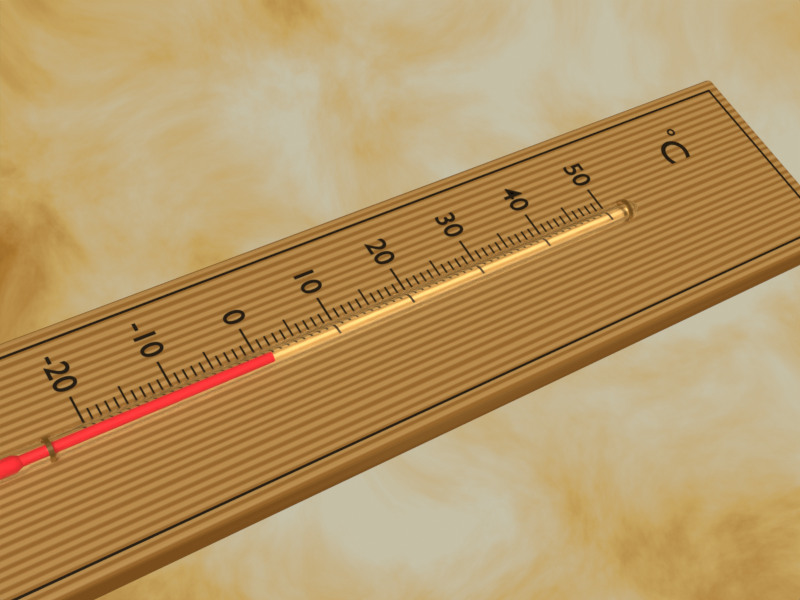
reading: 1 °C
